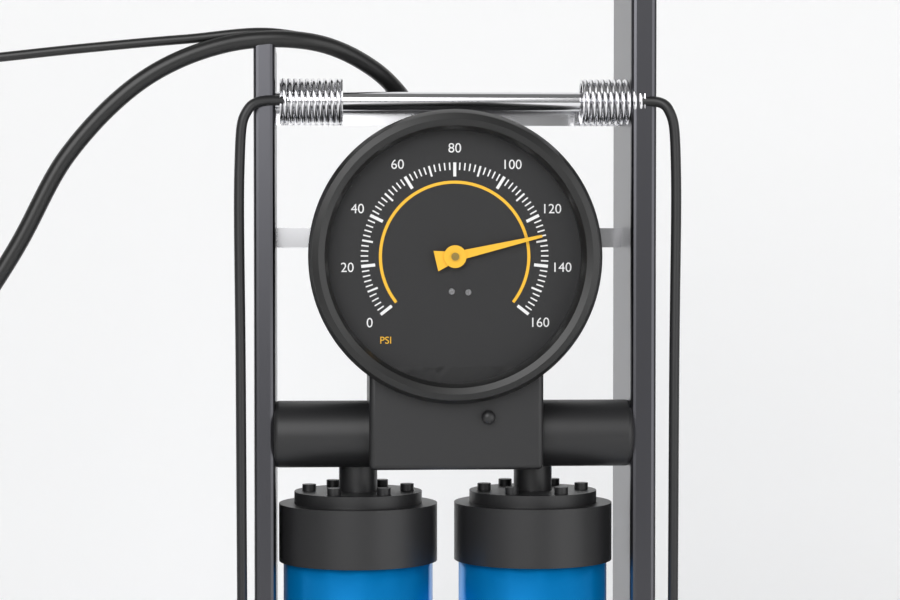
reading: 128 psi
